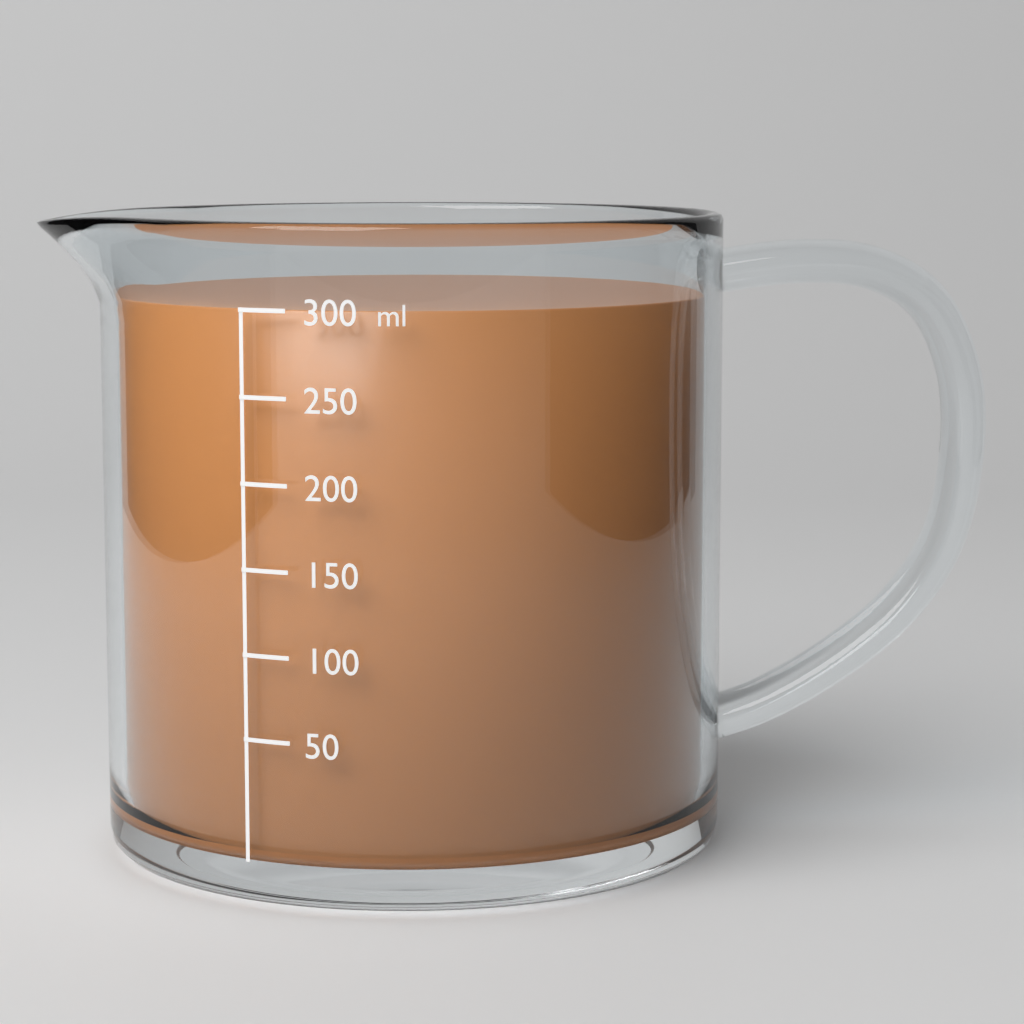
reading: 300 ml
